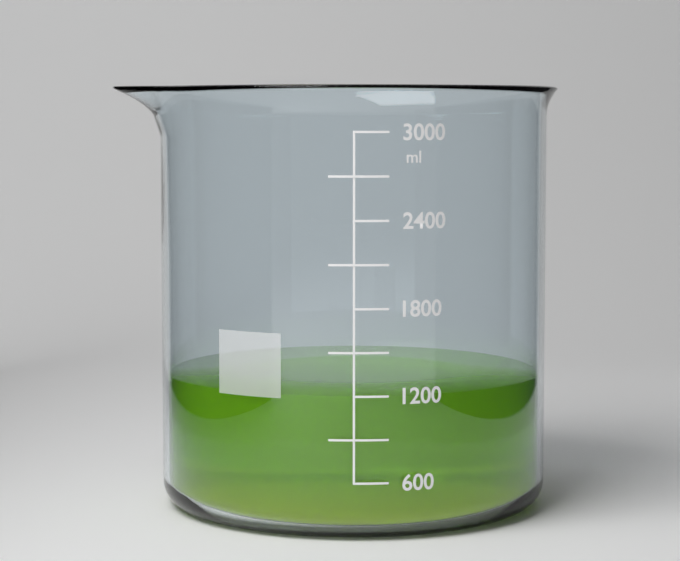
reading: 1200 ml
